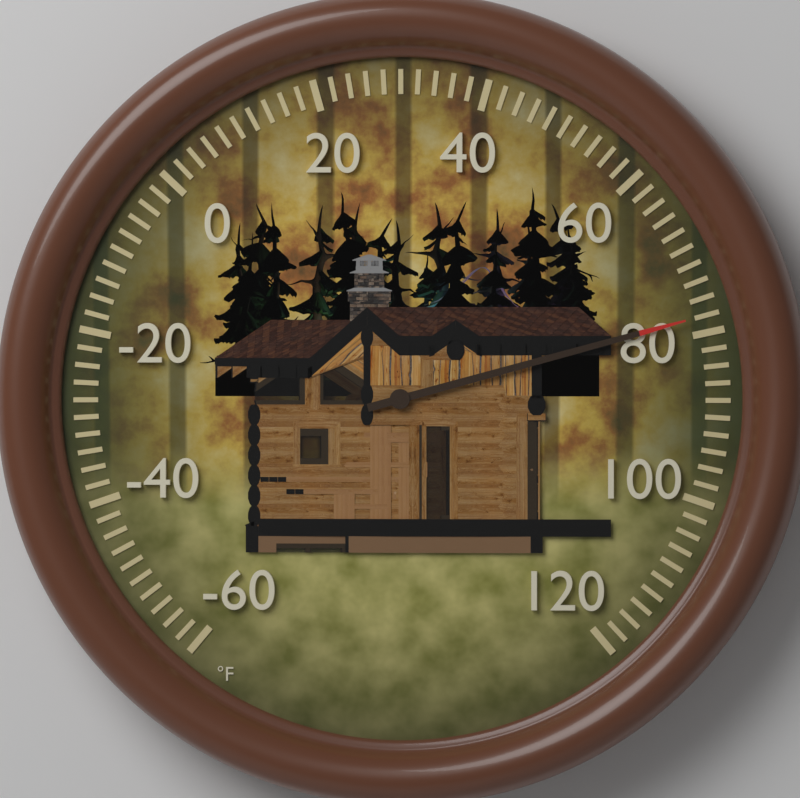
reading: 78 °F
